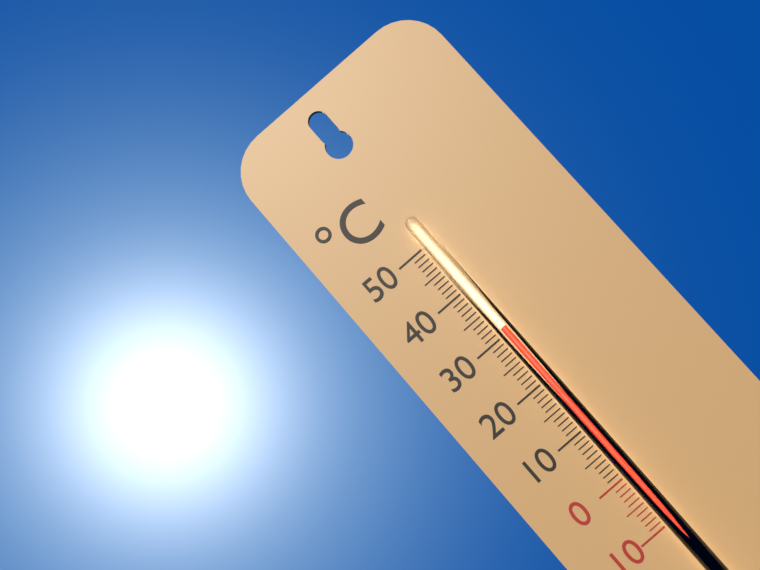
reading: 31 °C
